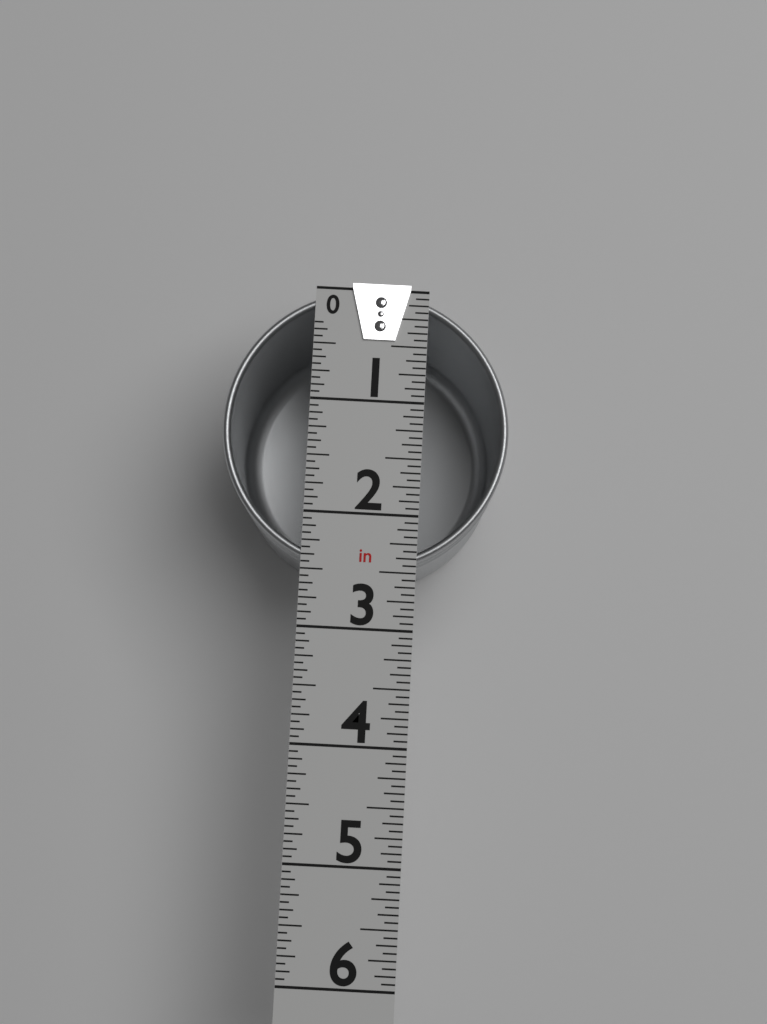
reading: 2.5000 in
